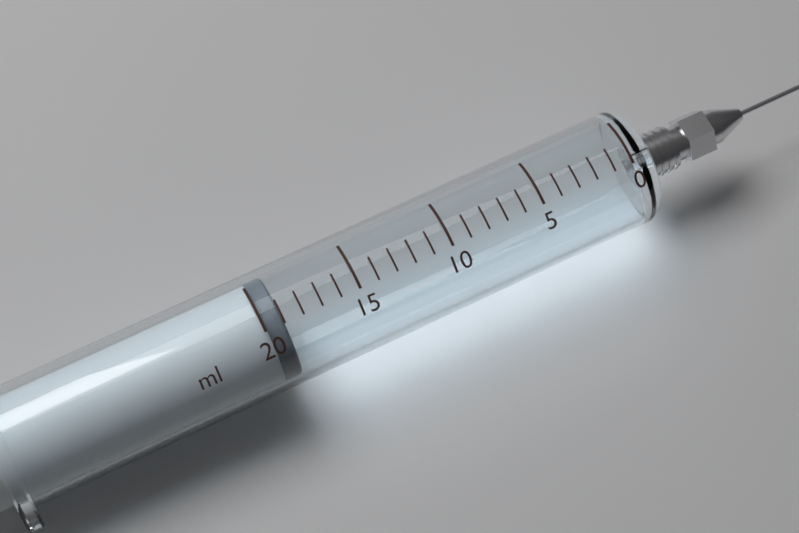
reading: 19 ml
